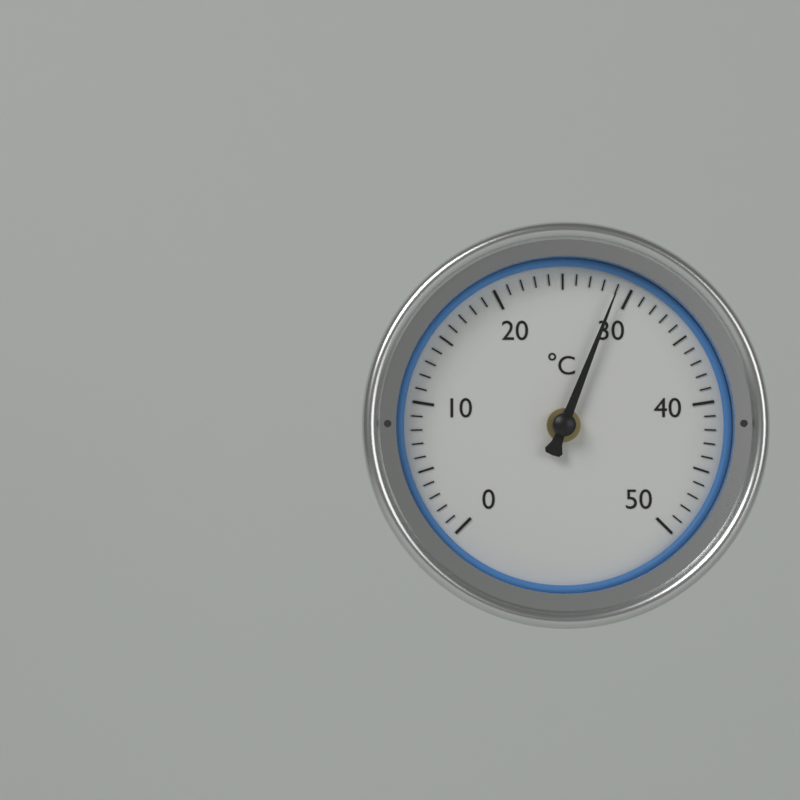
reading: 29 °C
